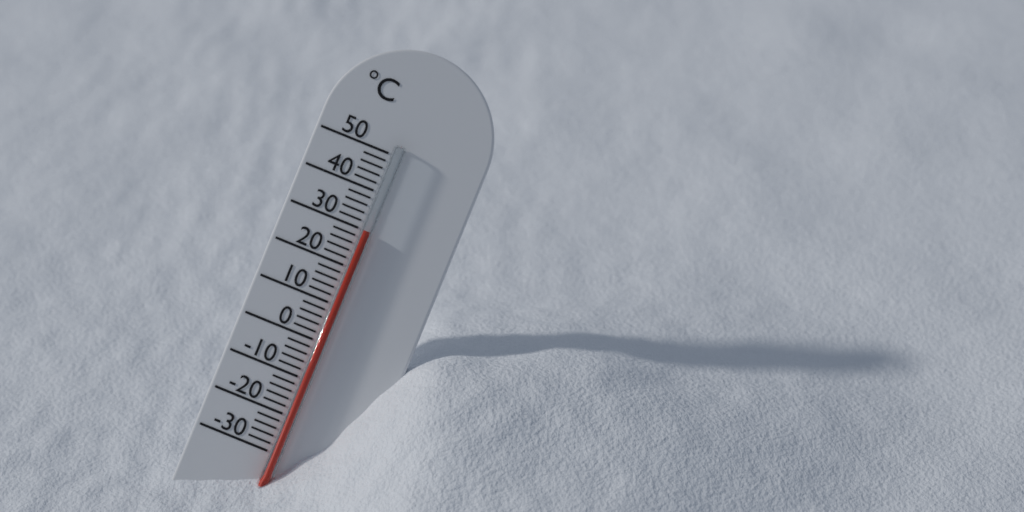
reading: 30 °C
